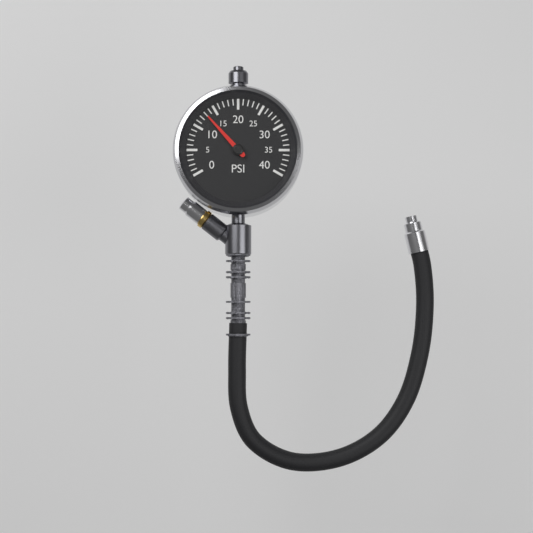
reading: 13 psi
